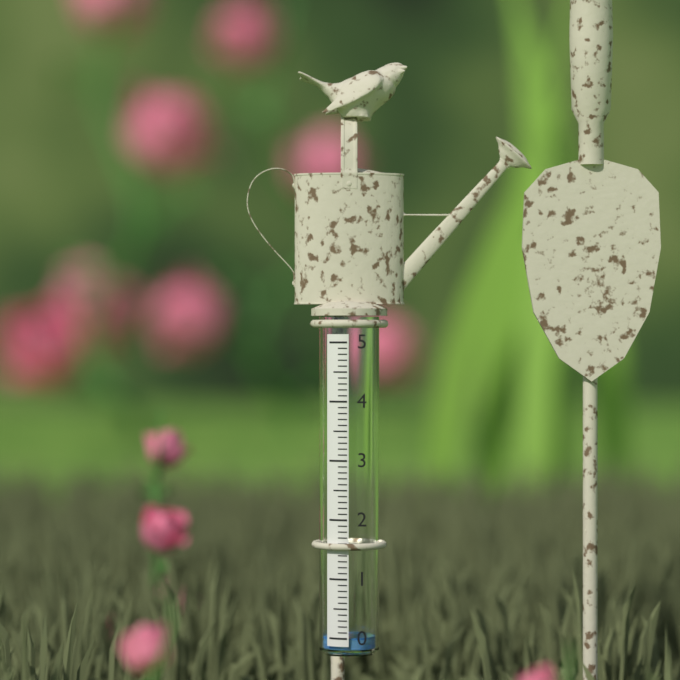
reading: 0.0 (no unit)
